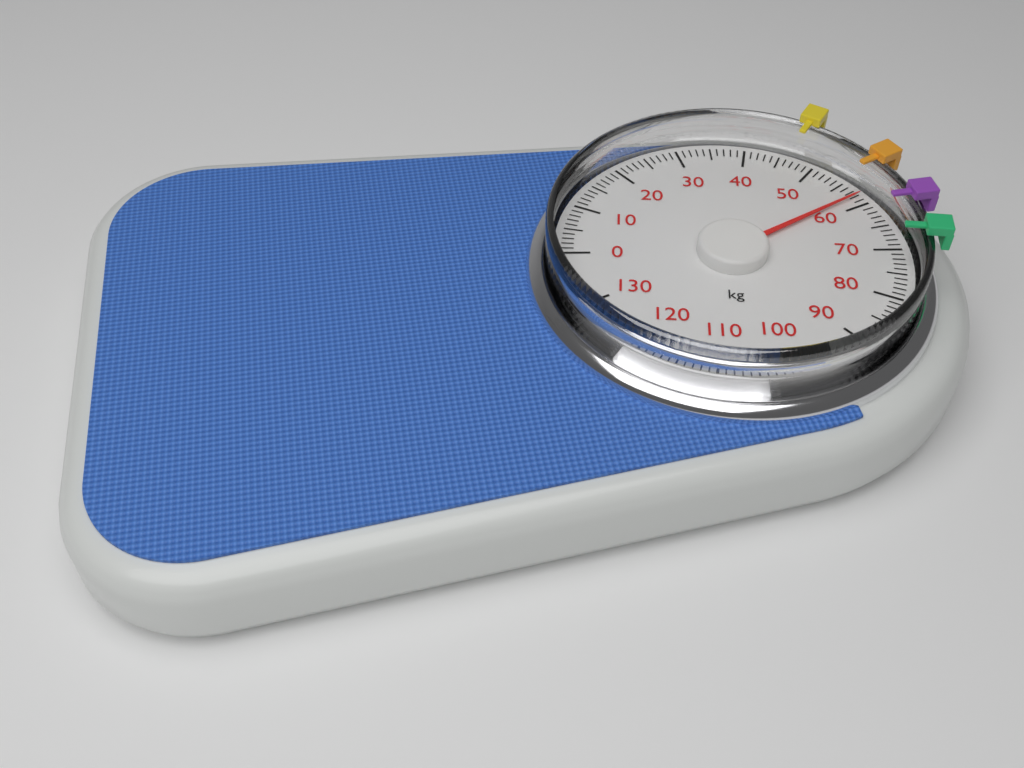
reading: 58 kg
